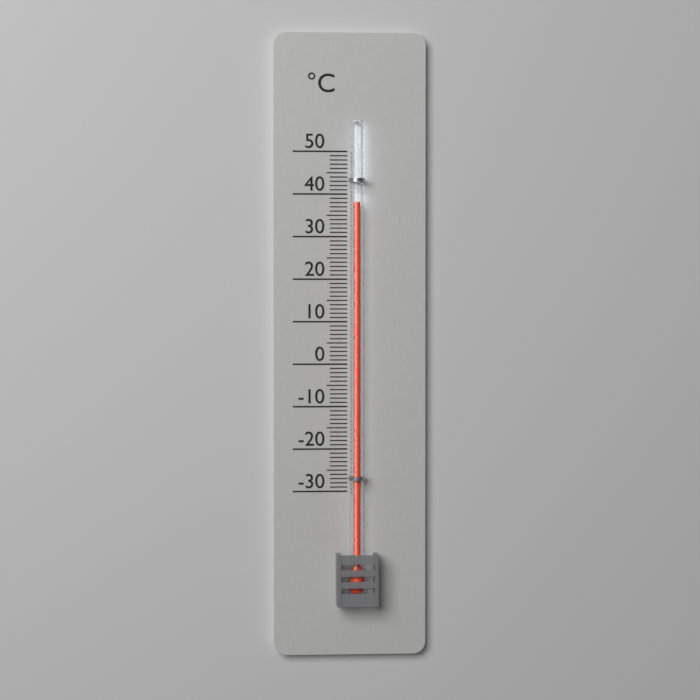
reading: 38 °C
